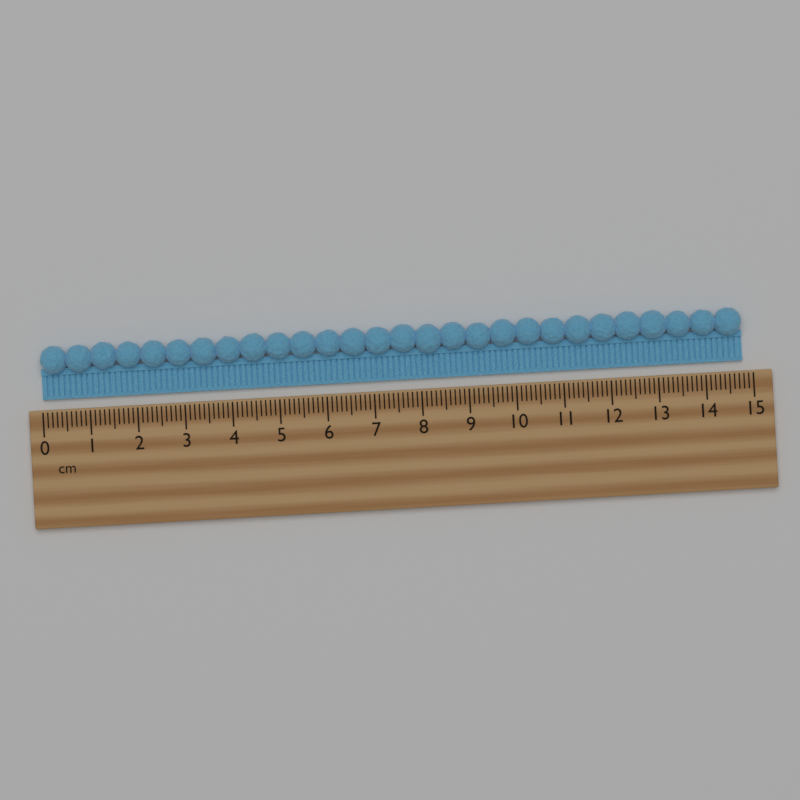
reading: 14.8 cm
